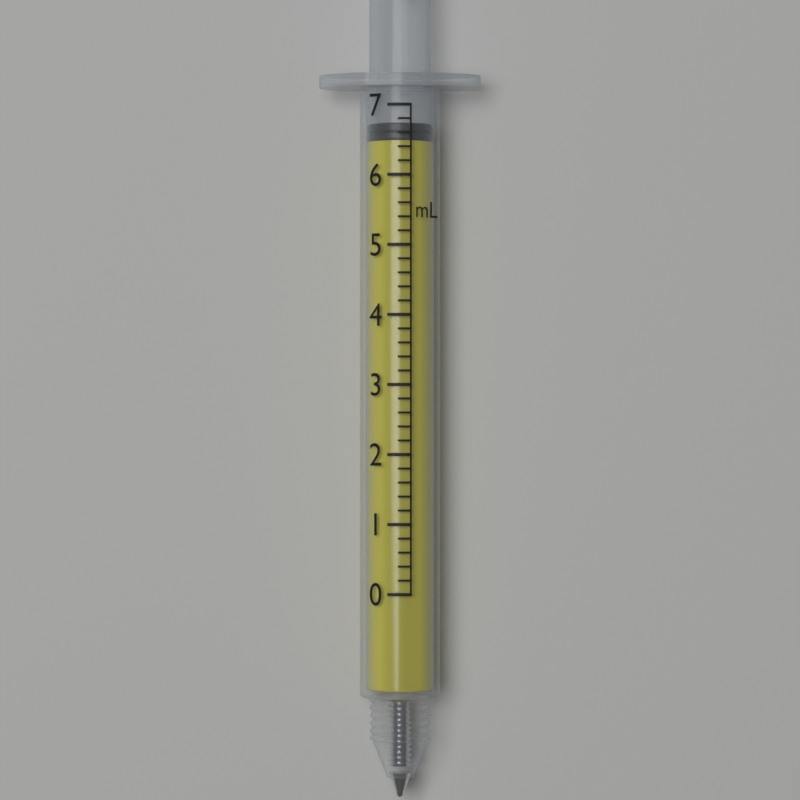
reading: 6.5 ml
